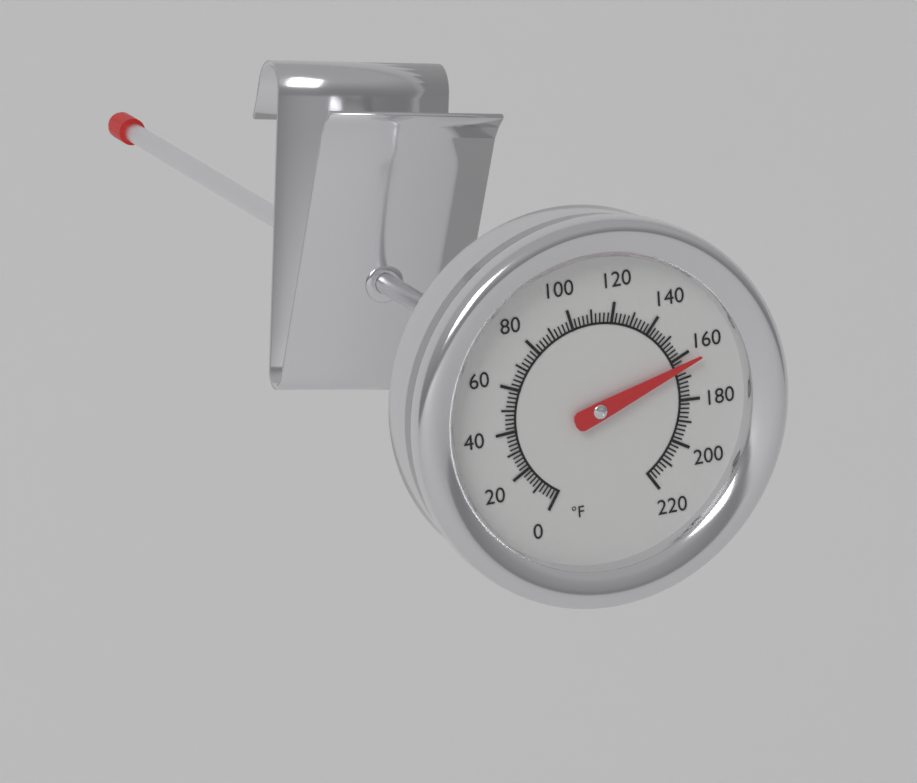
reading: 164 °F
